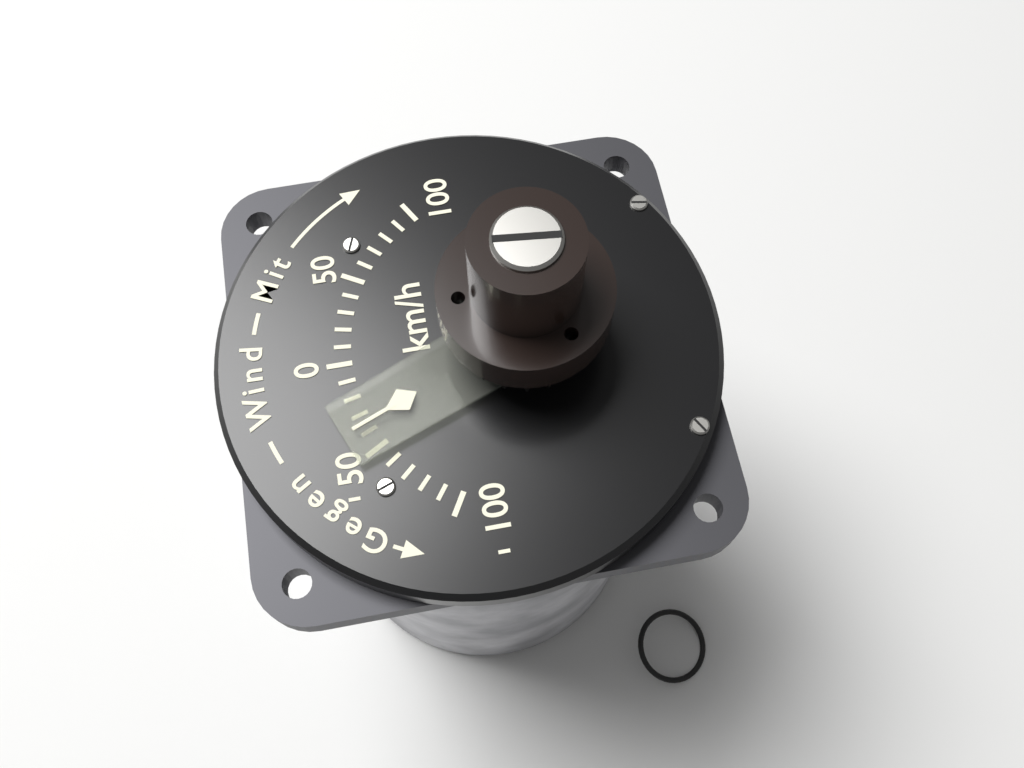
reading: -37 km/h
